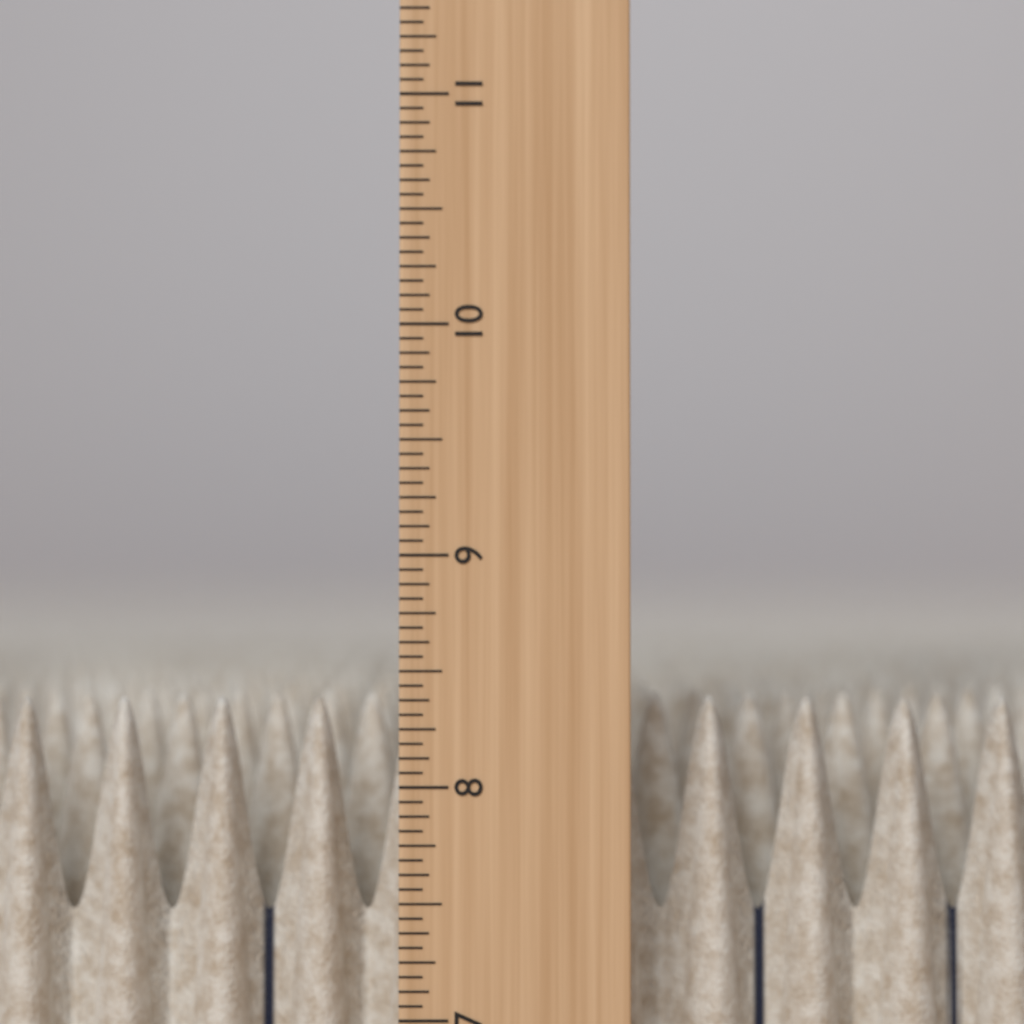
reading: 8.3750 in
